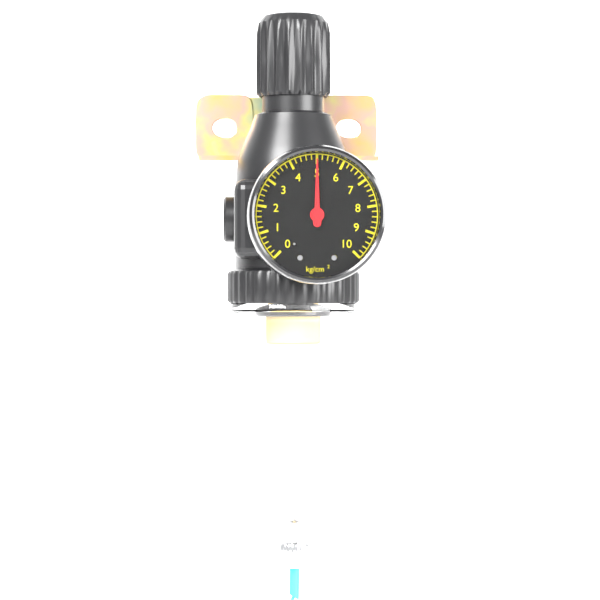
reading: 5.0 kg/cm²
